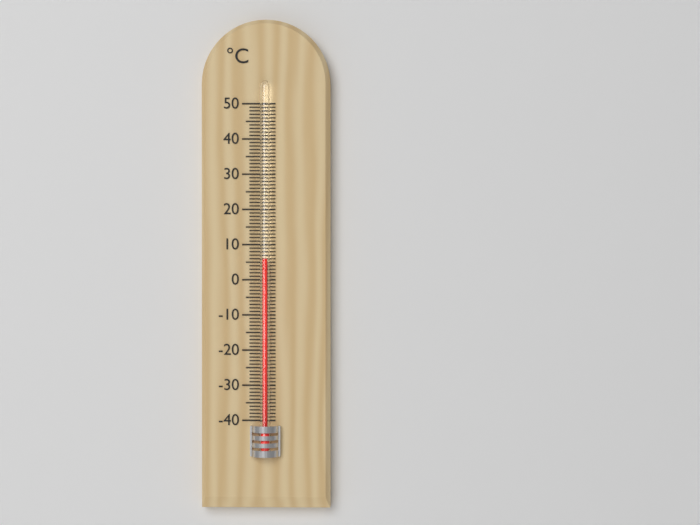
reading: 6 °C
